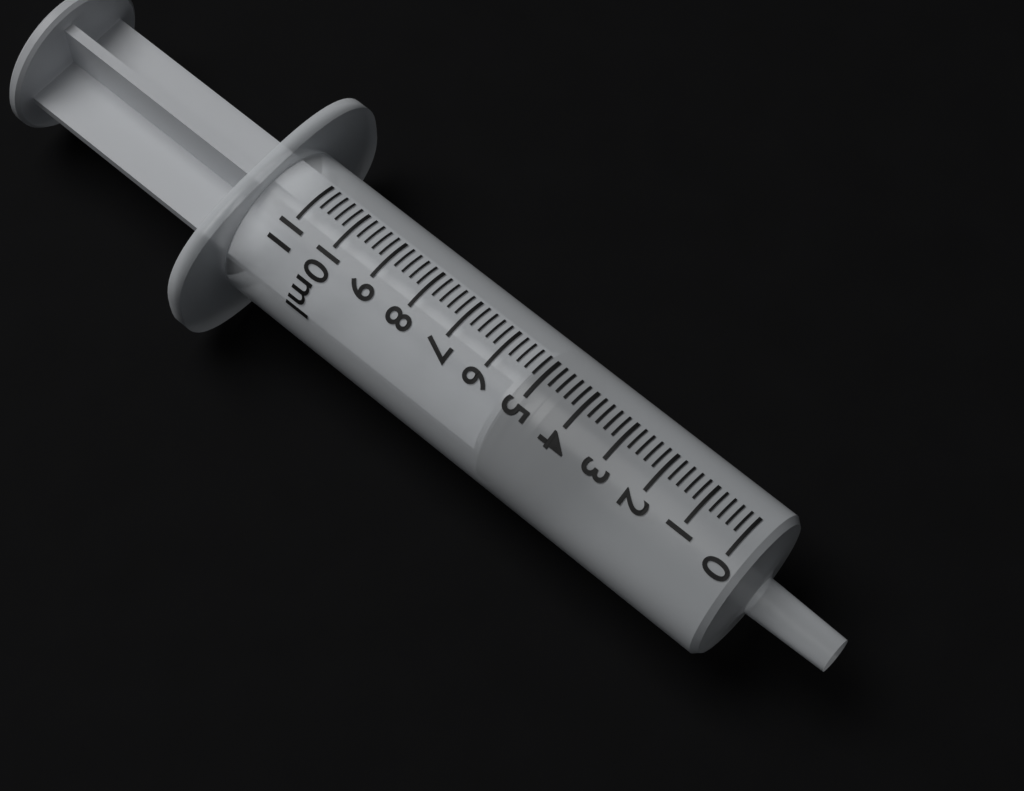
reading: 4.4 ml
